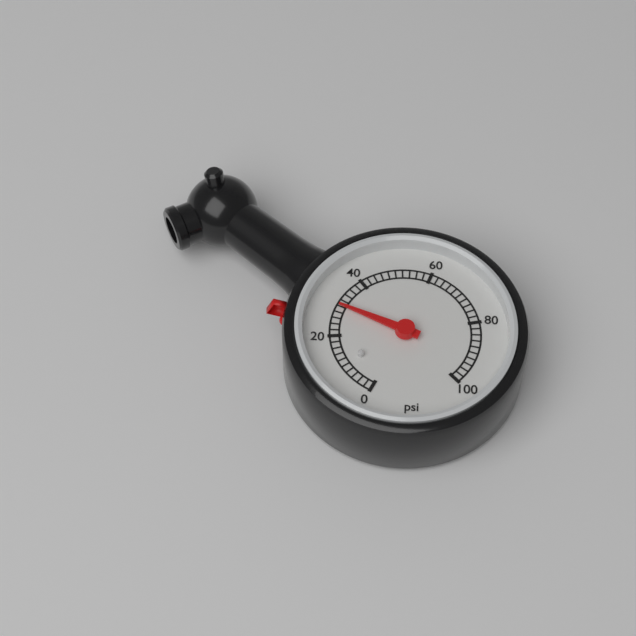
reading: 30 psi
